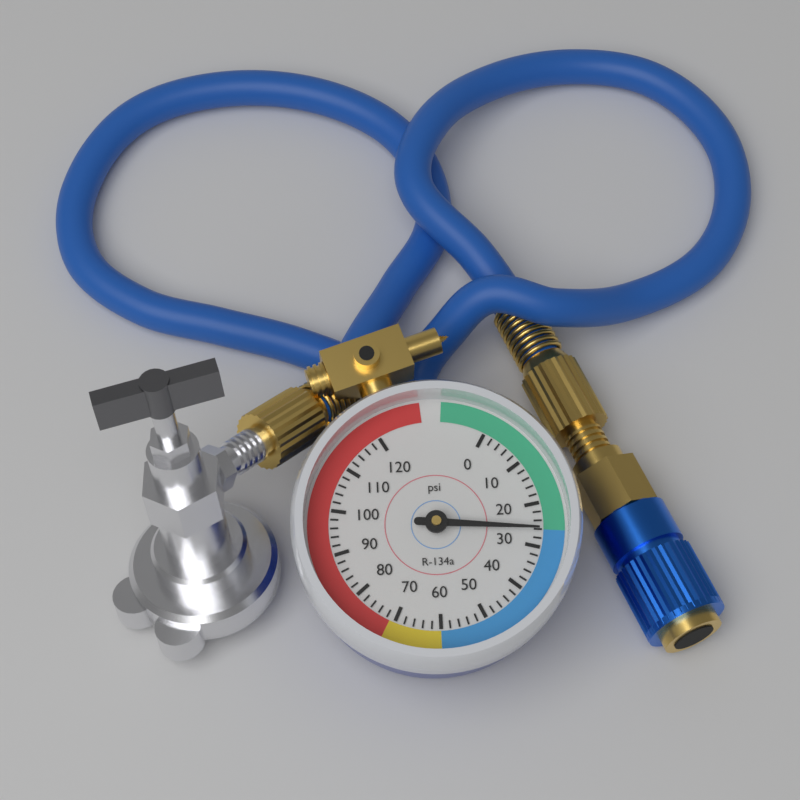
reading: 26 psi
